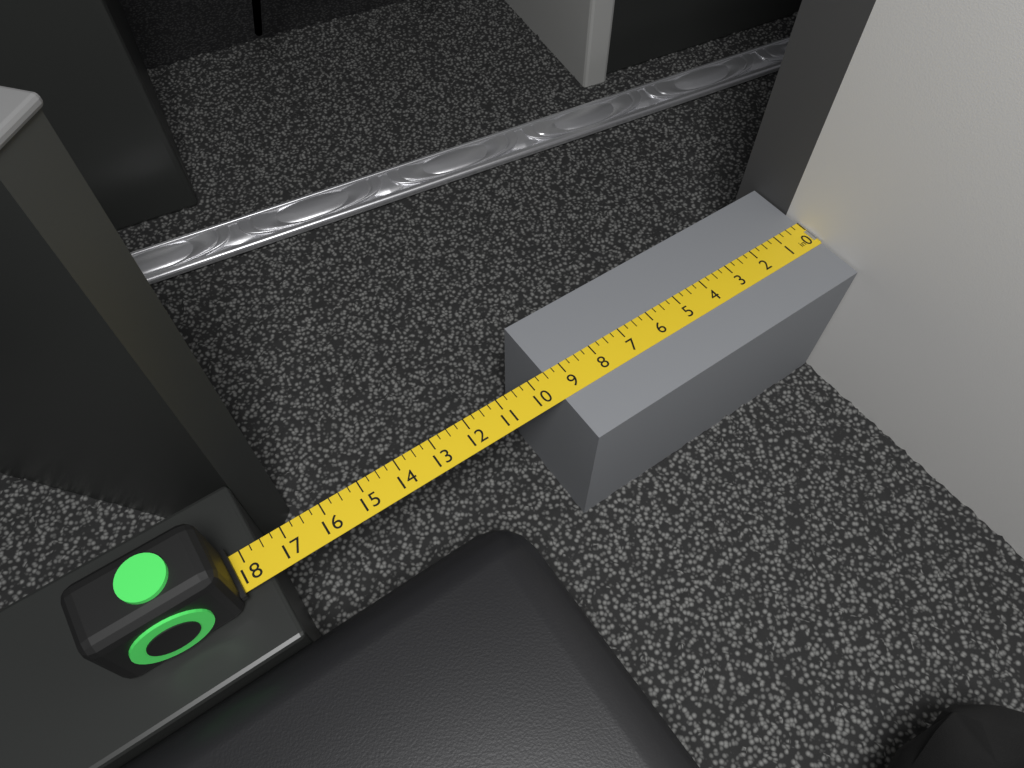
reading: 9.50 in
